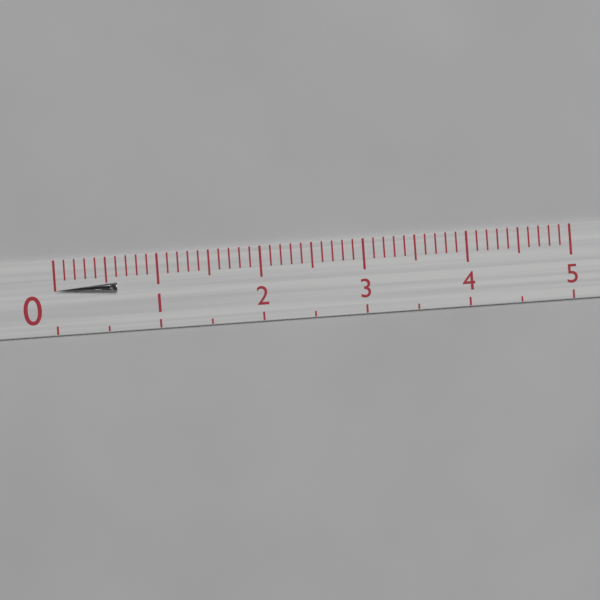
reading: 0.6 (no unit)
